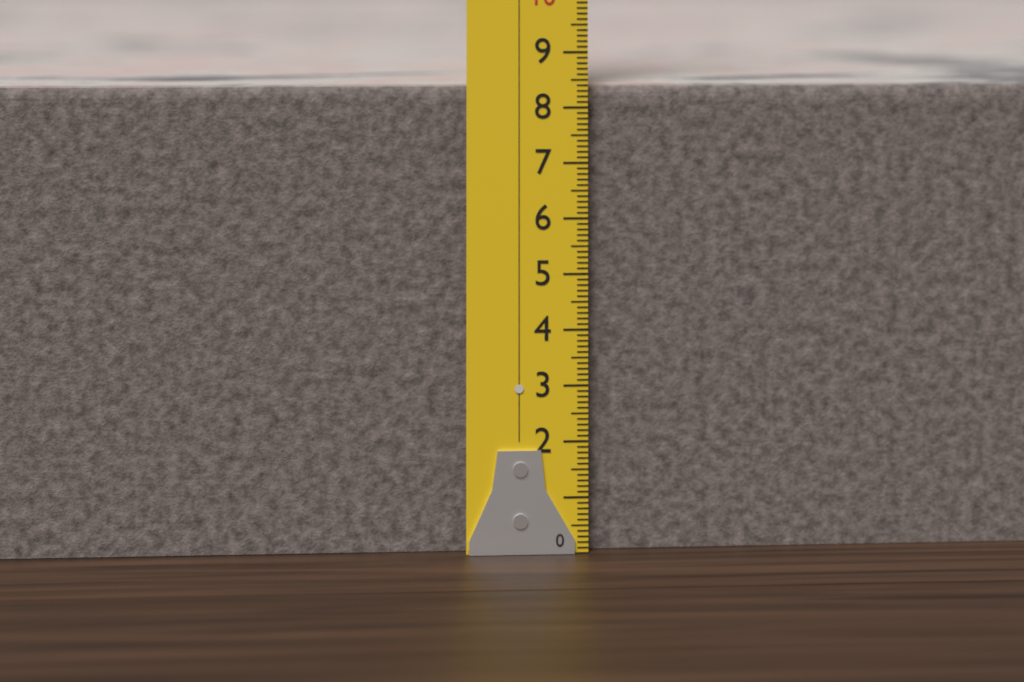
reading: 8.4 (no unit)
